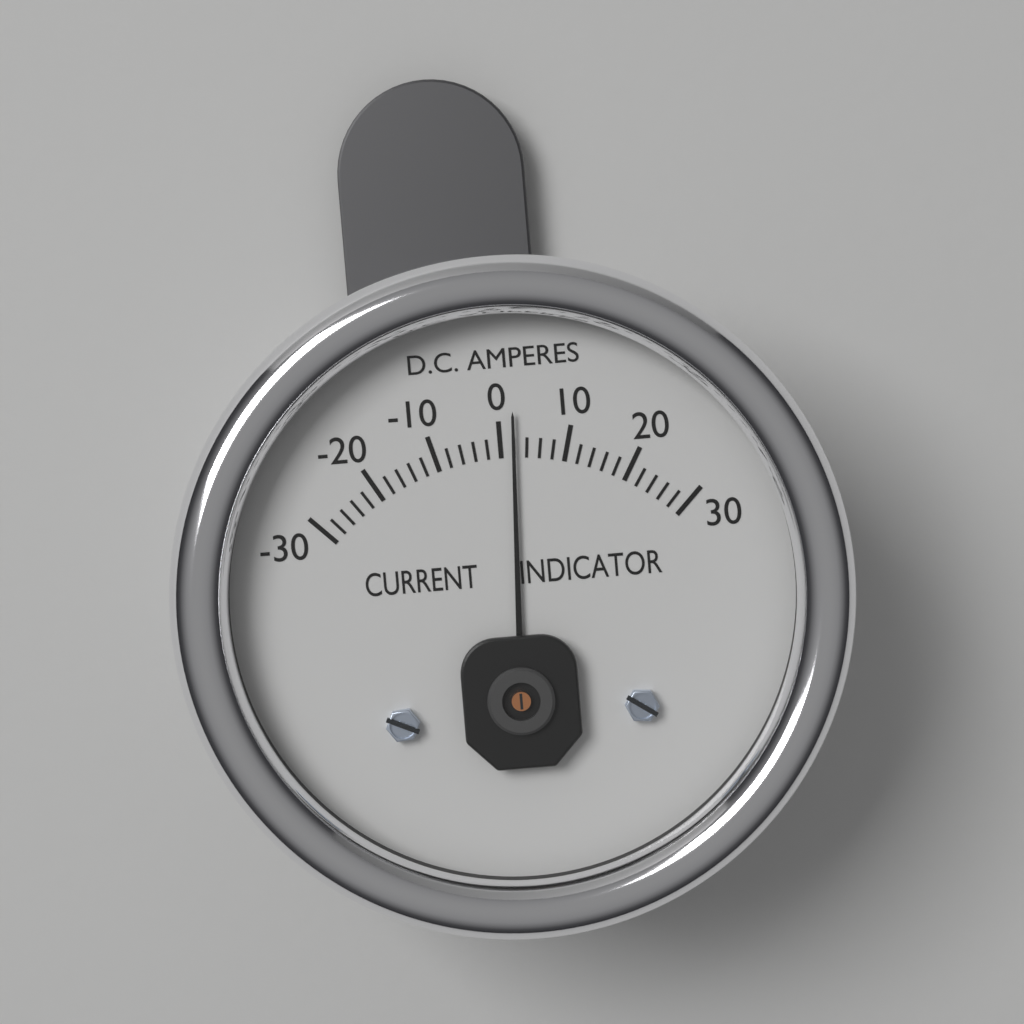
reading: 2 A
